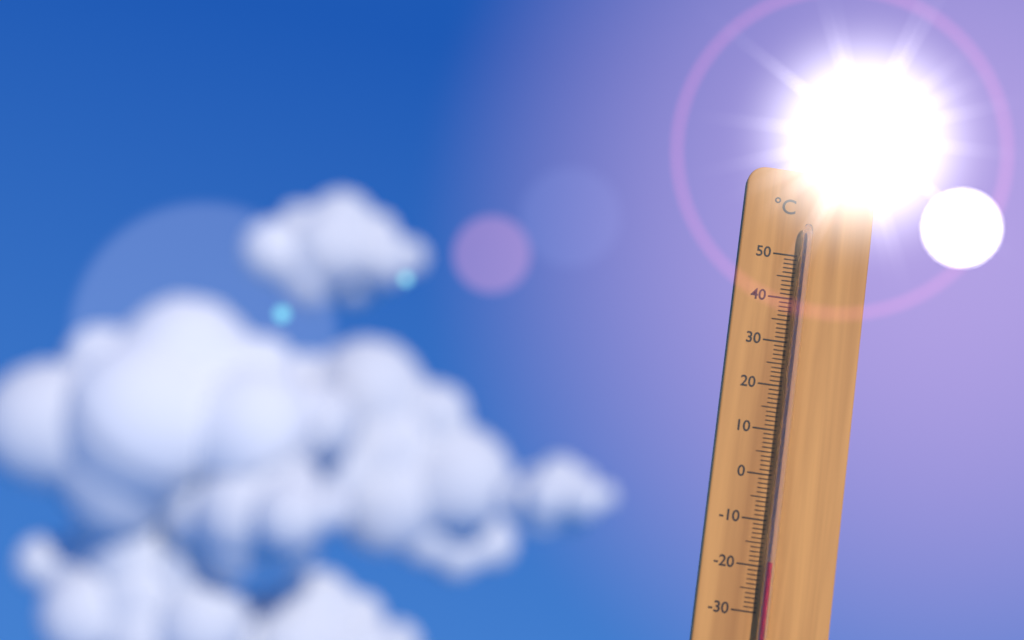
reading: -19 °C
